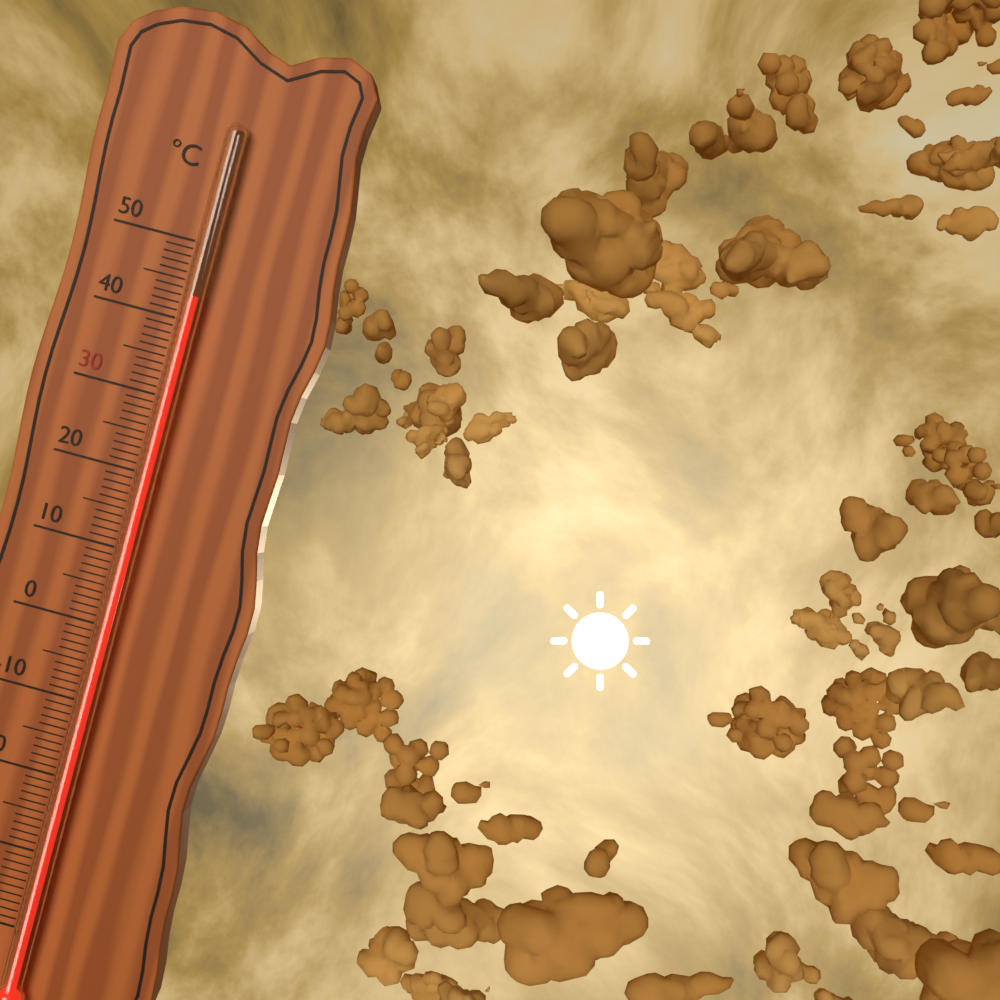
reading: 43 °C
